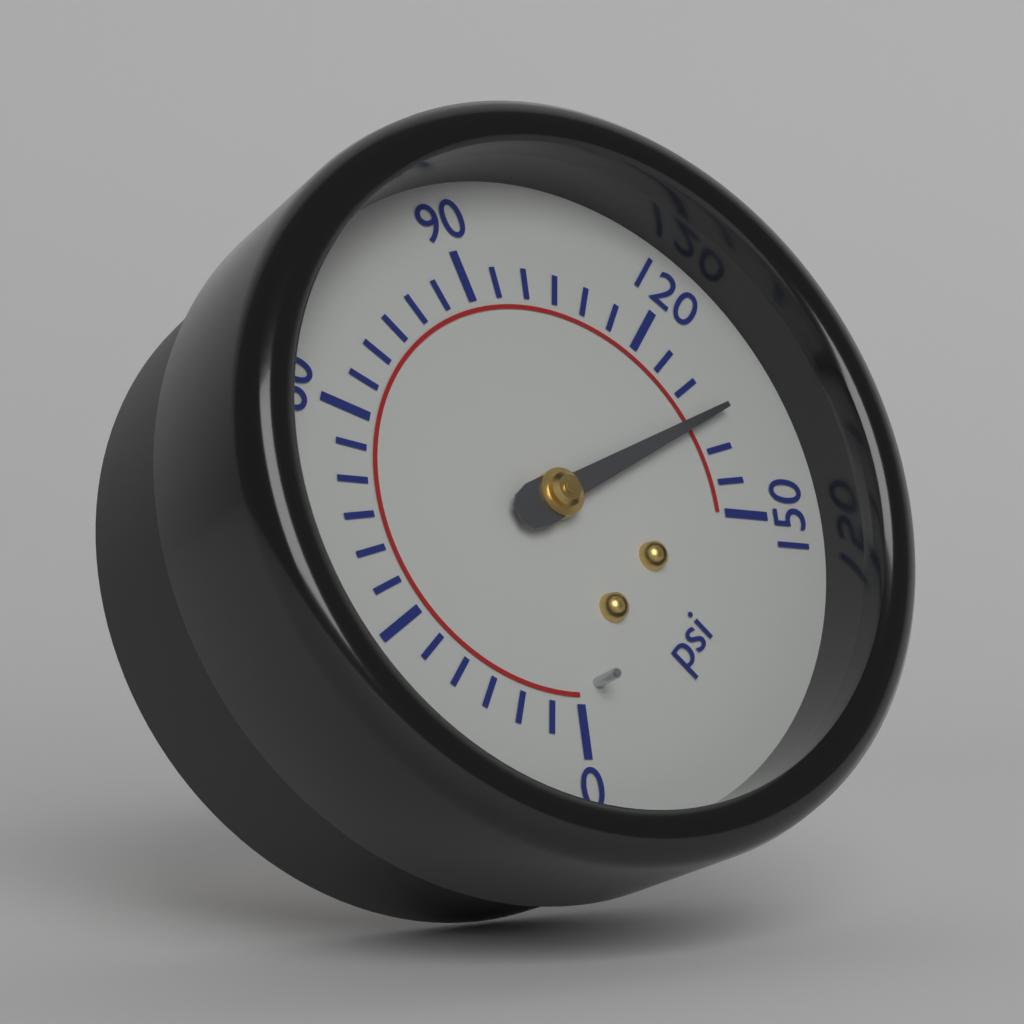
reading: 135 psi
